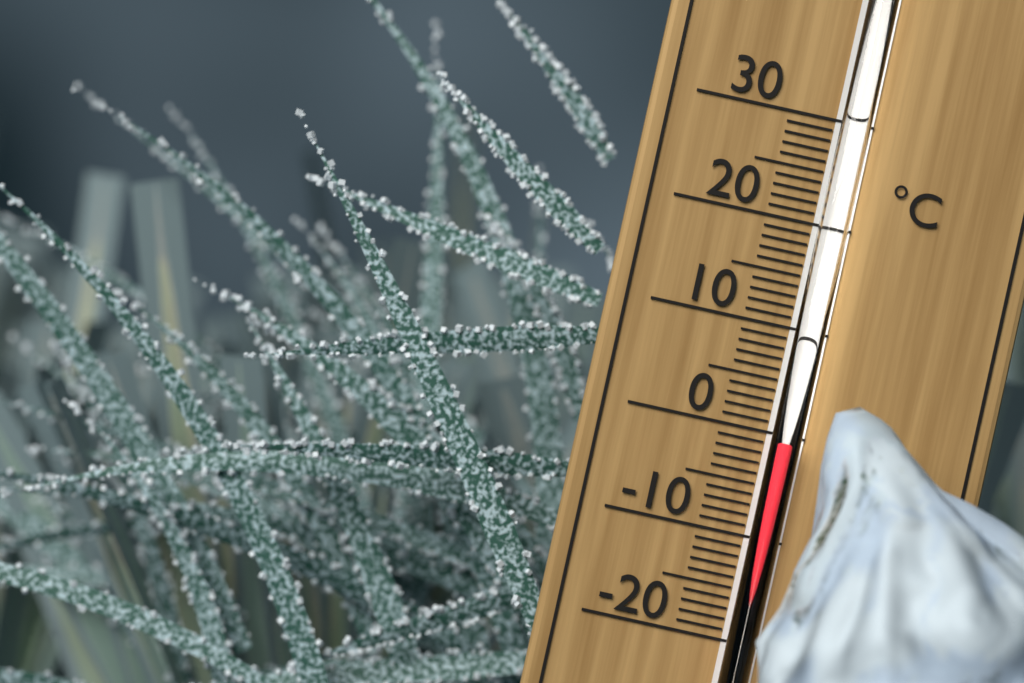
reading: -0.5 °C
